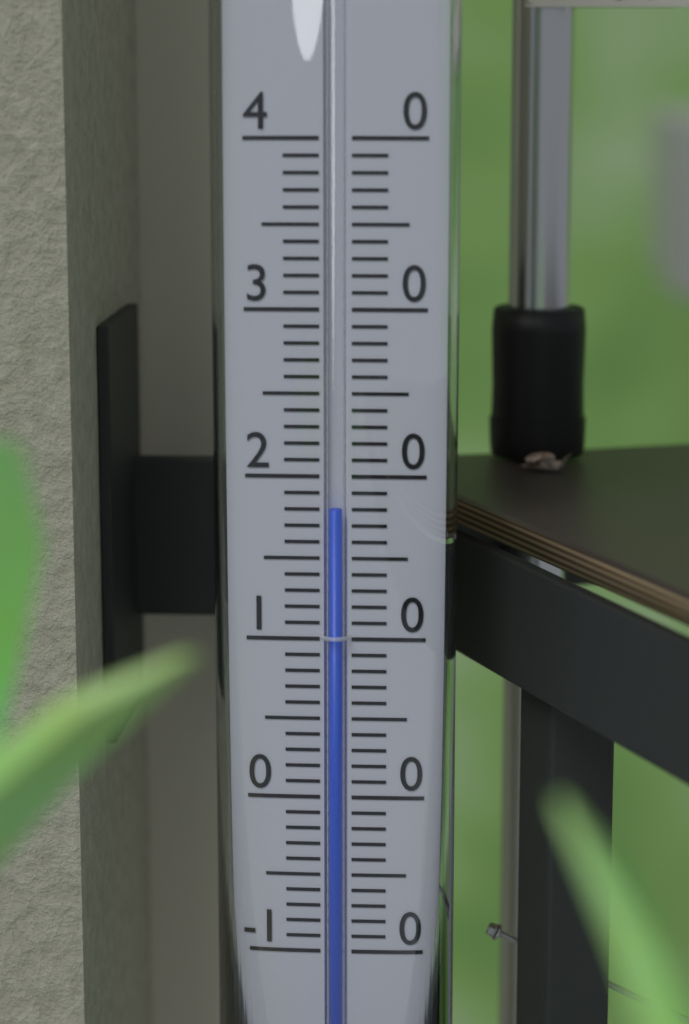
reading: 18 (no unit)
